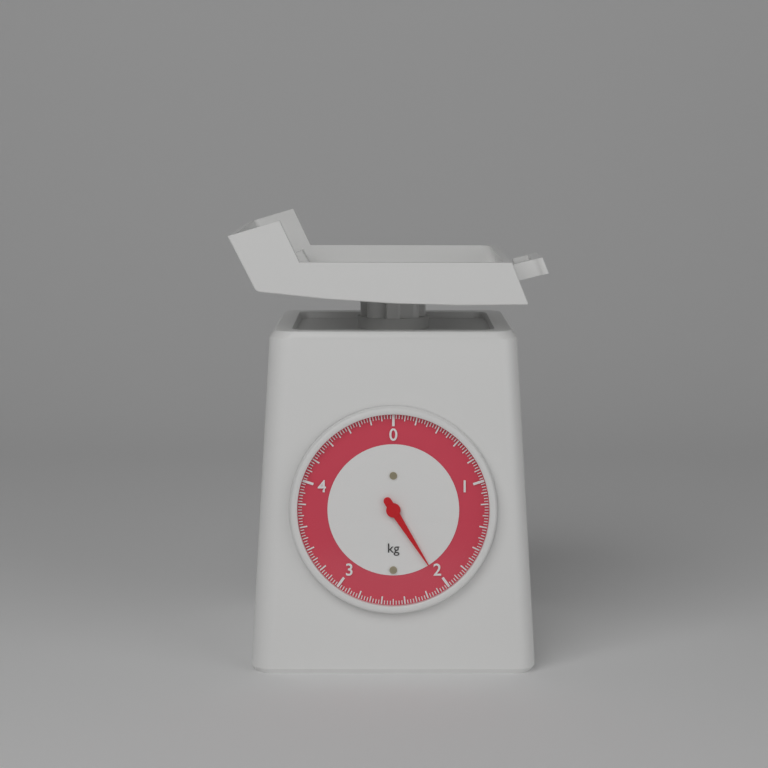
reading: 2.050 kg
